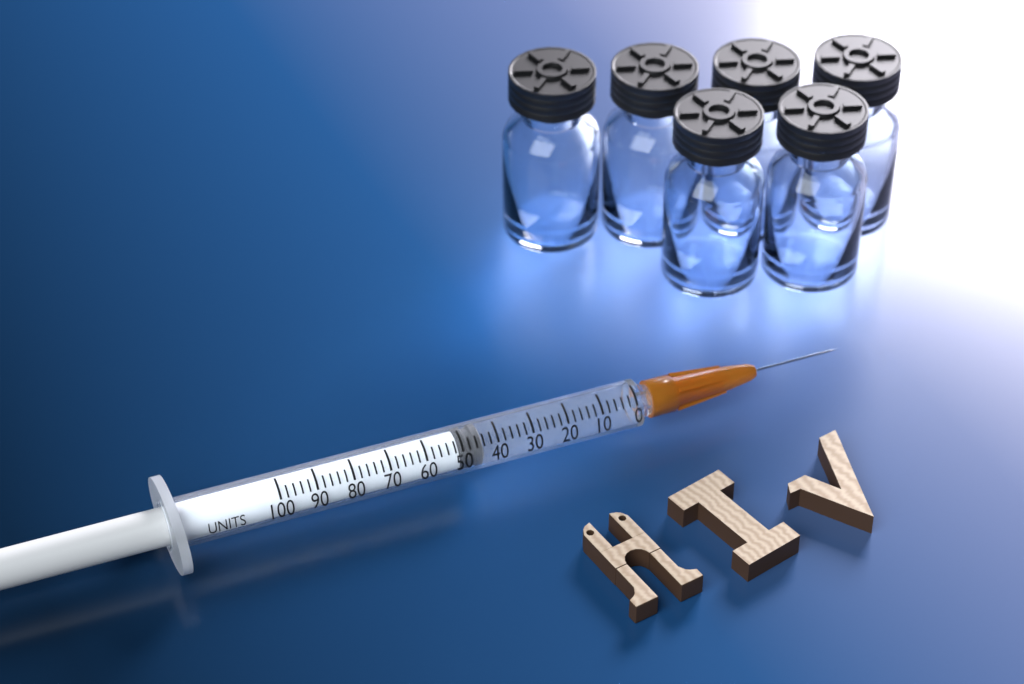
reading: 44 units
